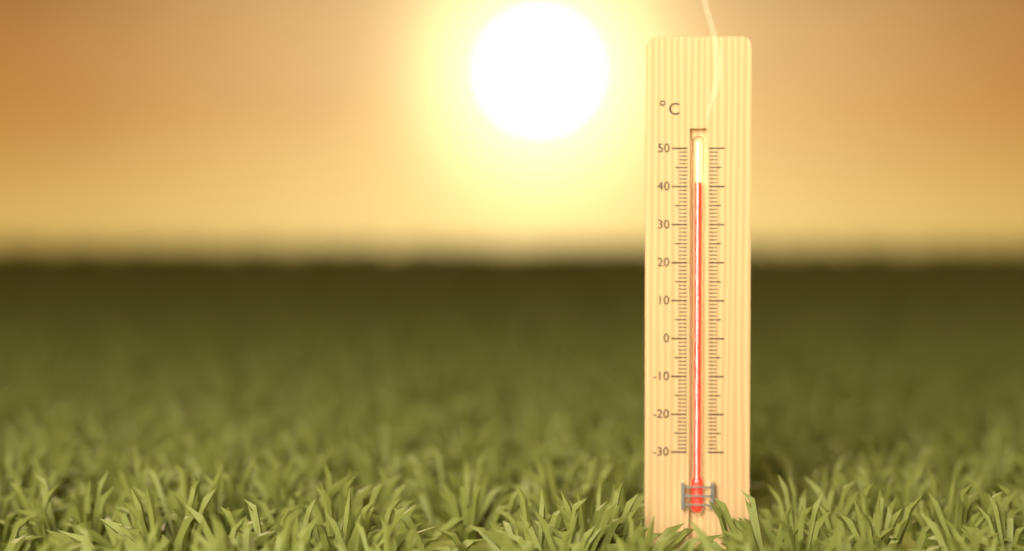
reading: 41 °C
